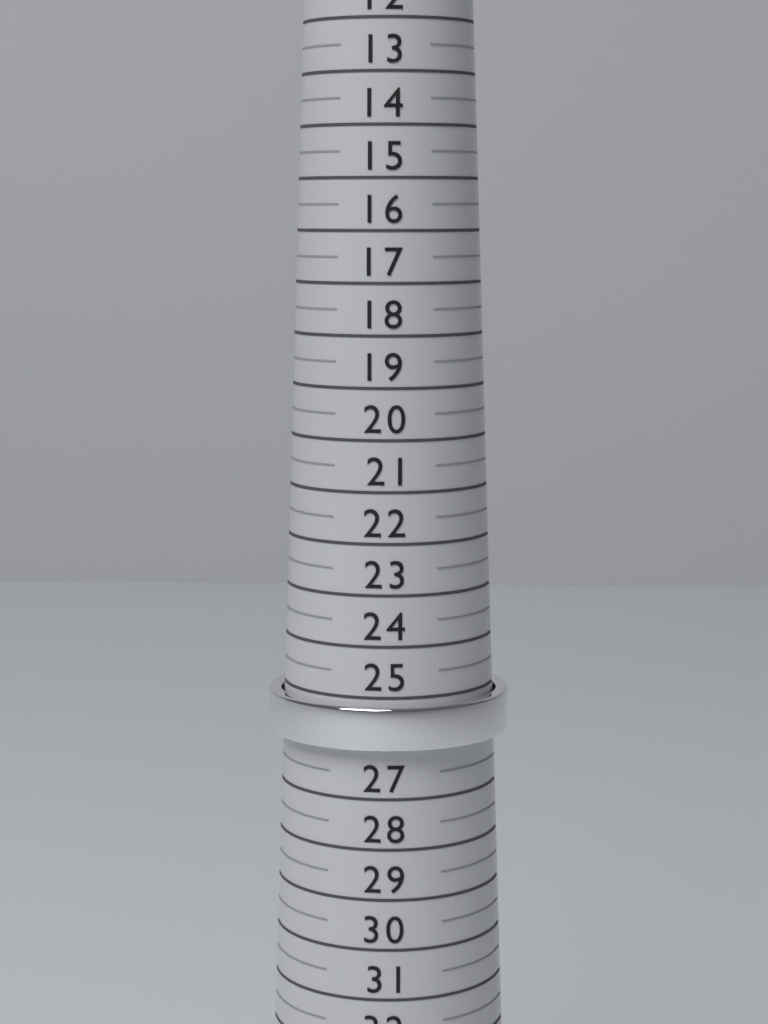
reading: 26.0 (no unit)
